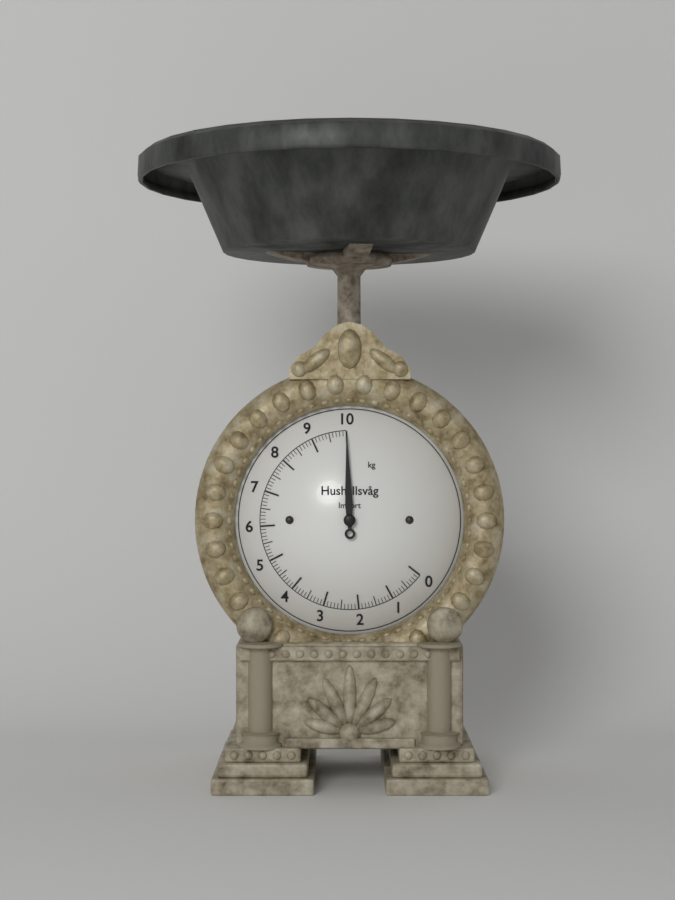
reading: 10.0 kg
